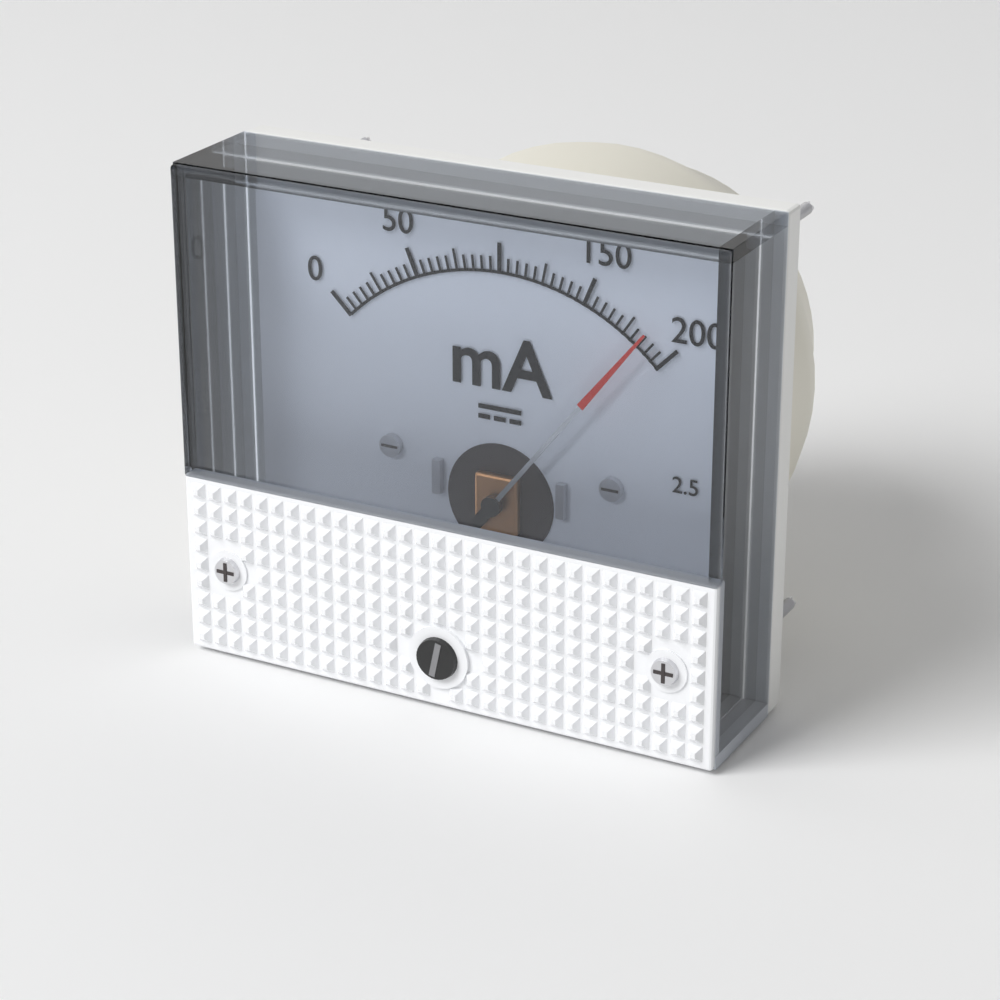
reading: 185 mA
